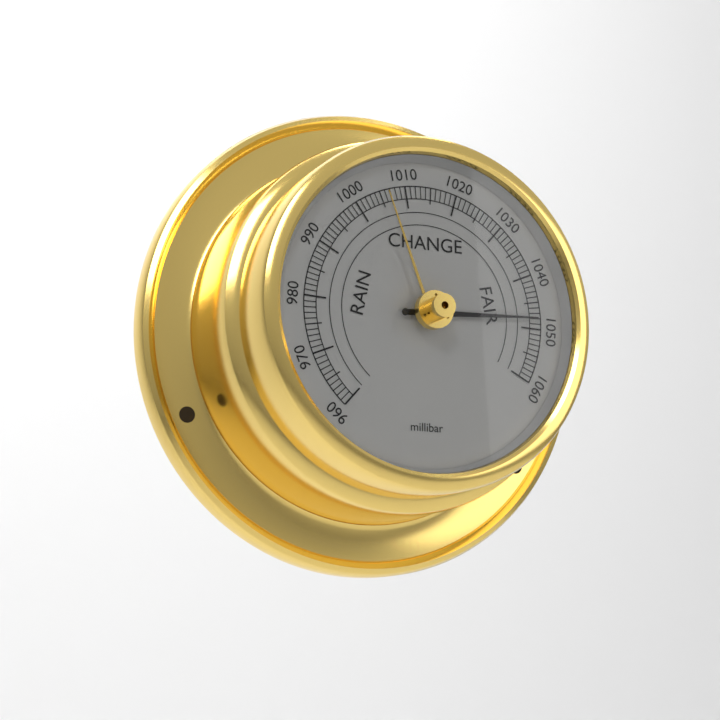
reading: 1048 millibar
